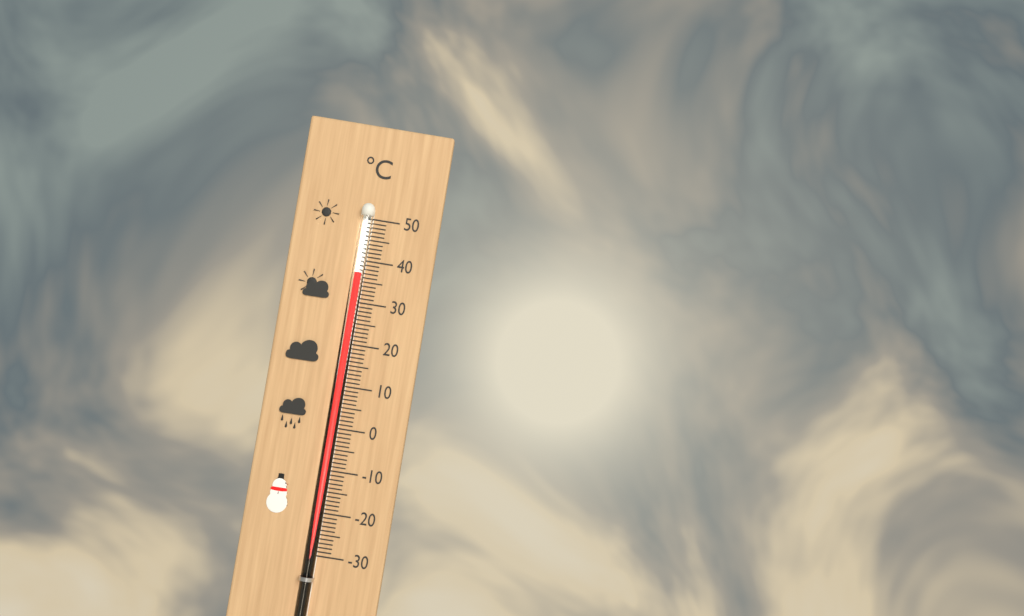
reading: 37 °C
